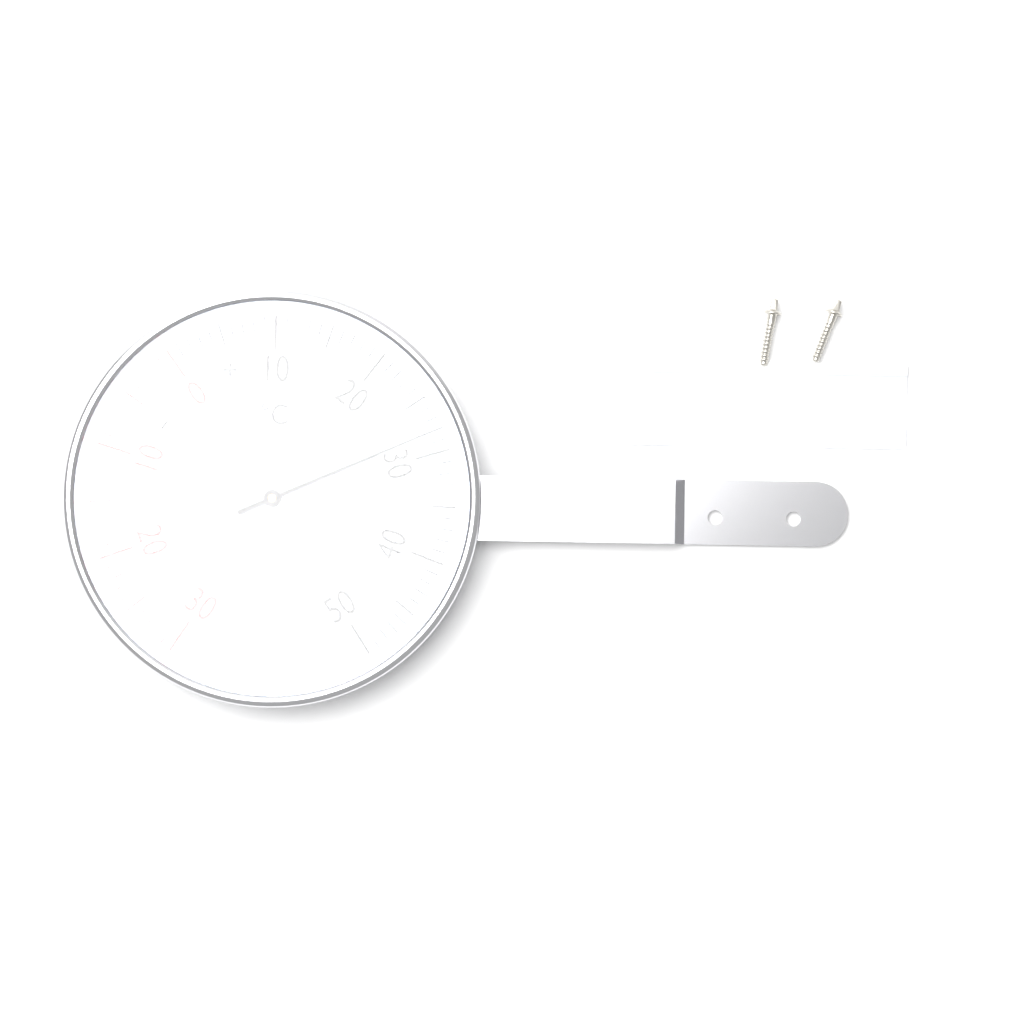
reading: 28 °C
